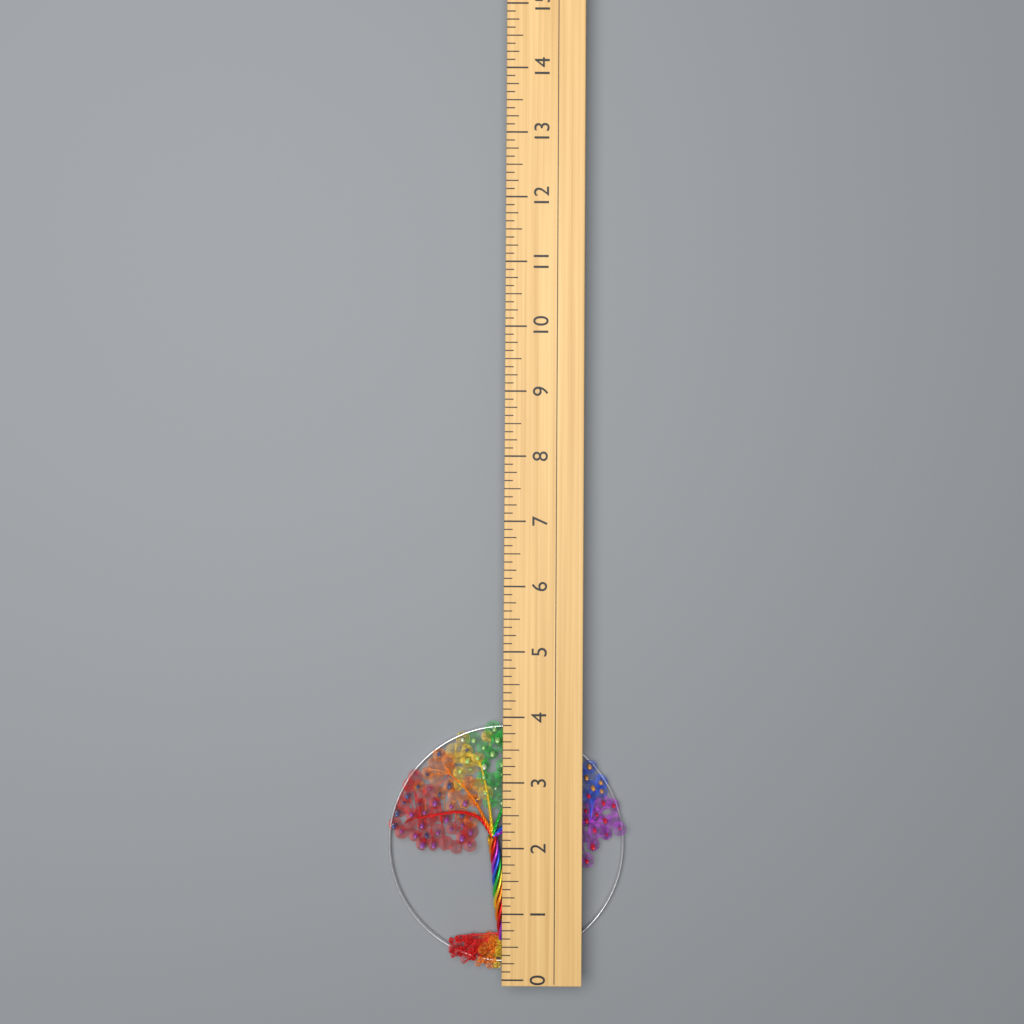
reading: 3.875 (no unit)
